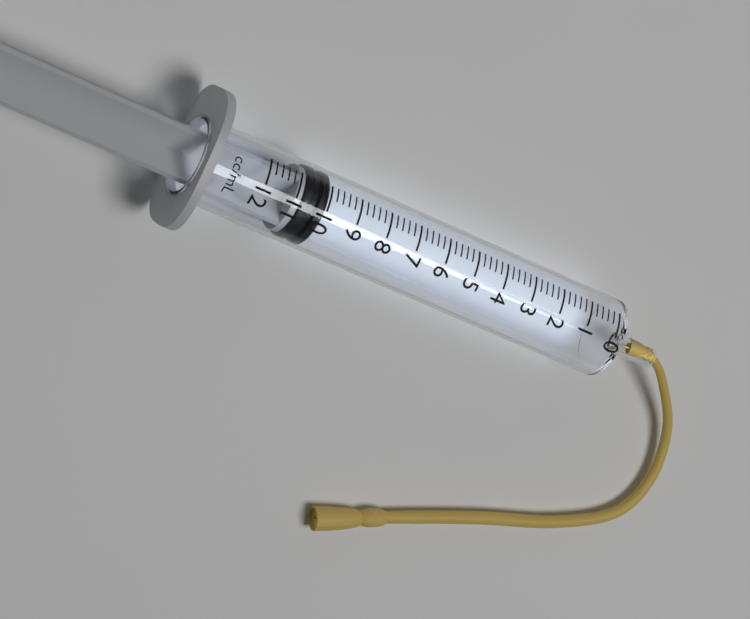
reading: 10.0 ml
